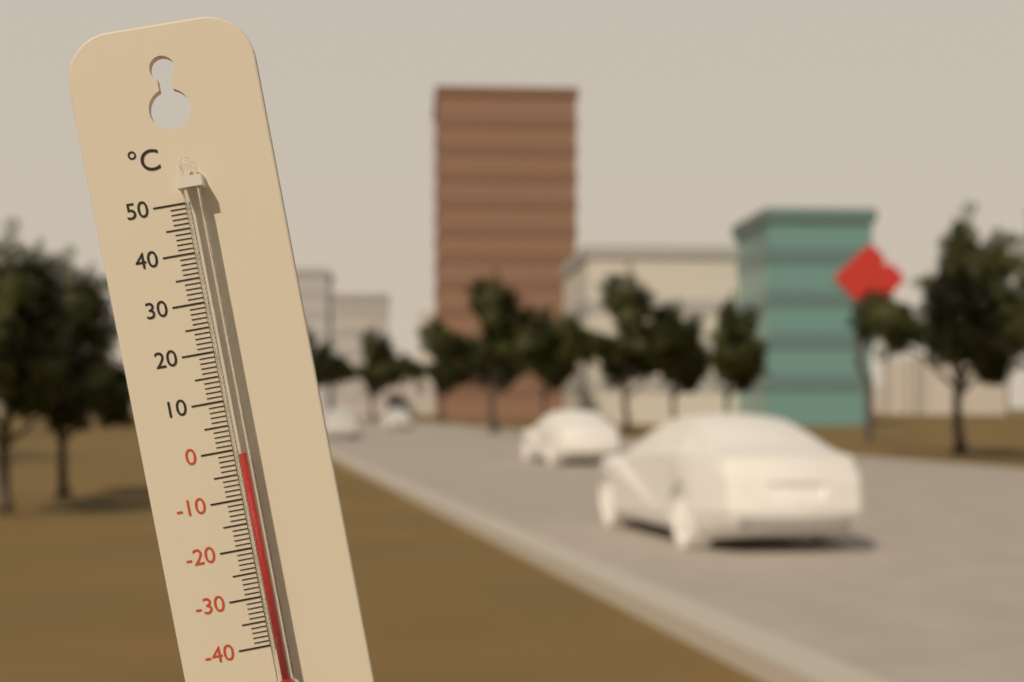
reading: -1 °C
